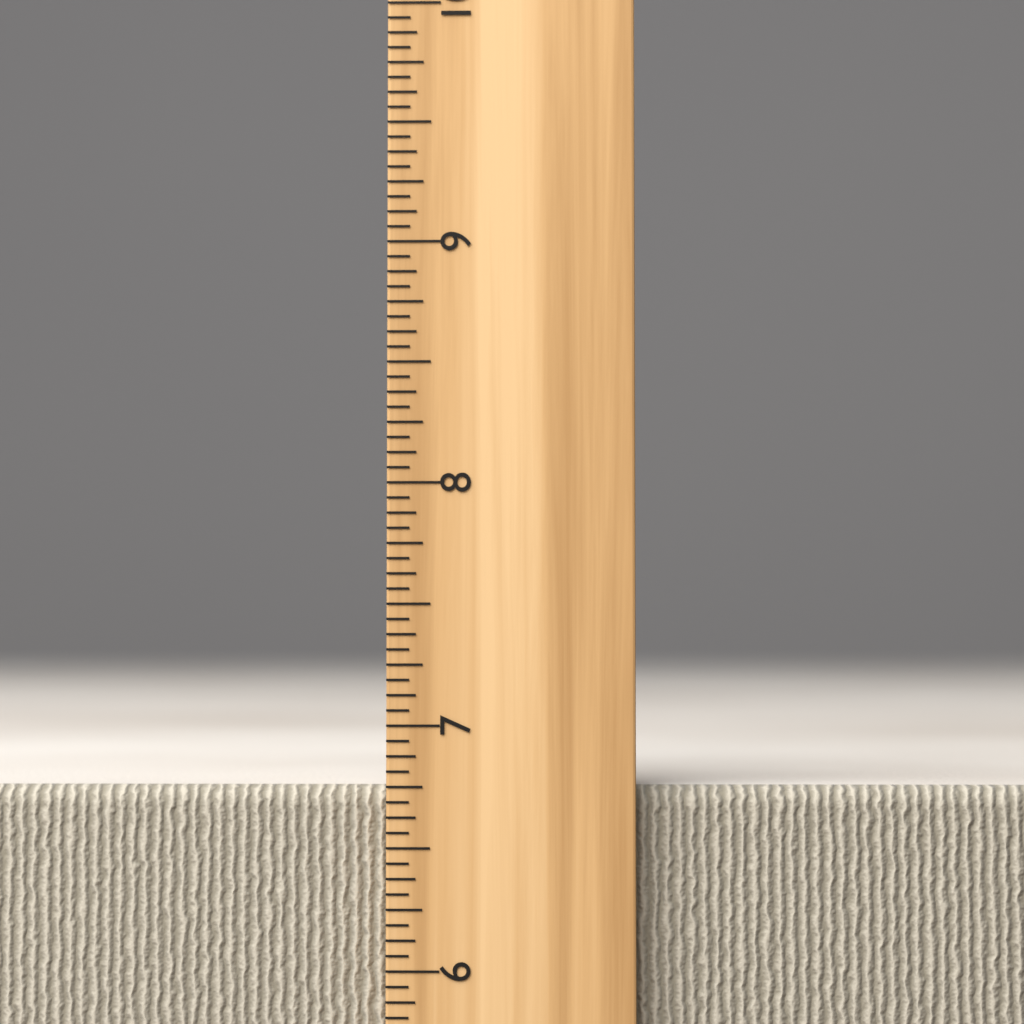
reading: 6.7500 inch
